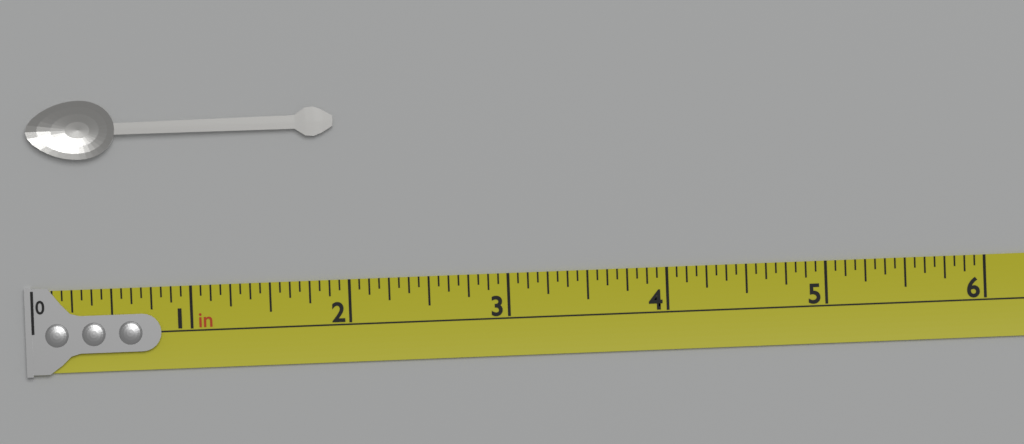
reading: 1.9375 in
